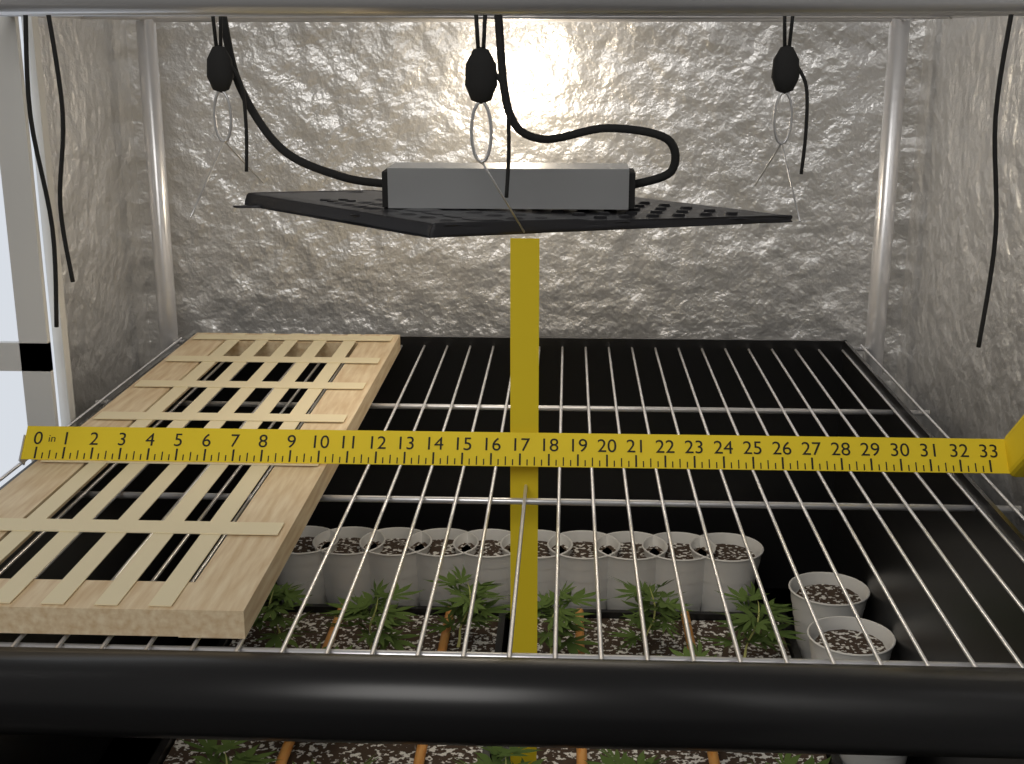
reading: 10.25 in
